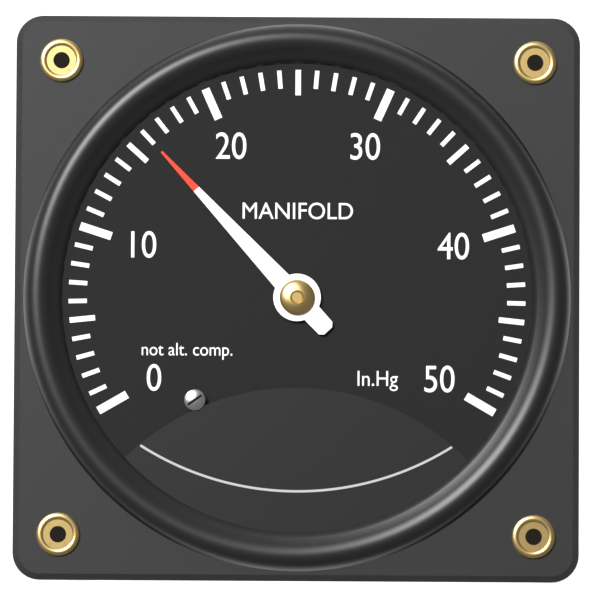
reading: 16 inHg
